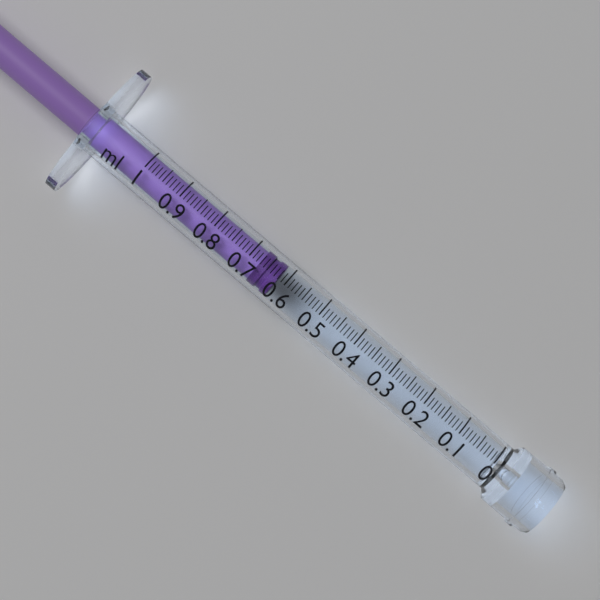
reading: 0.62 ml
